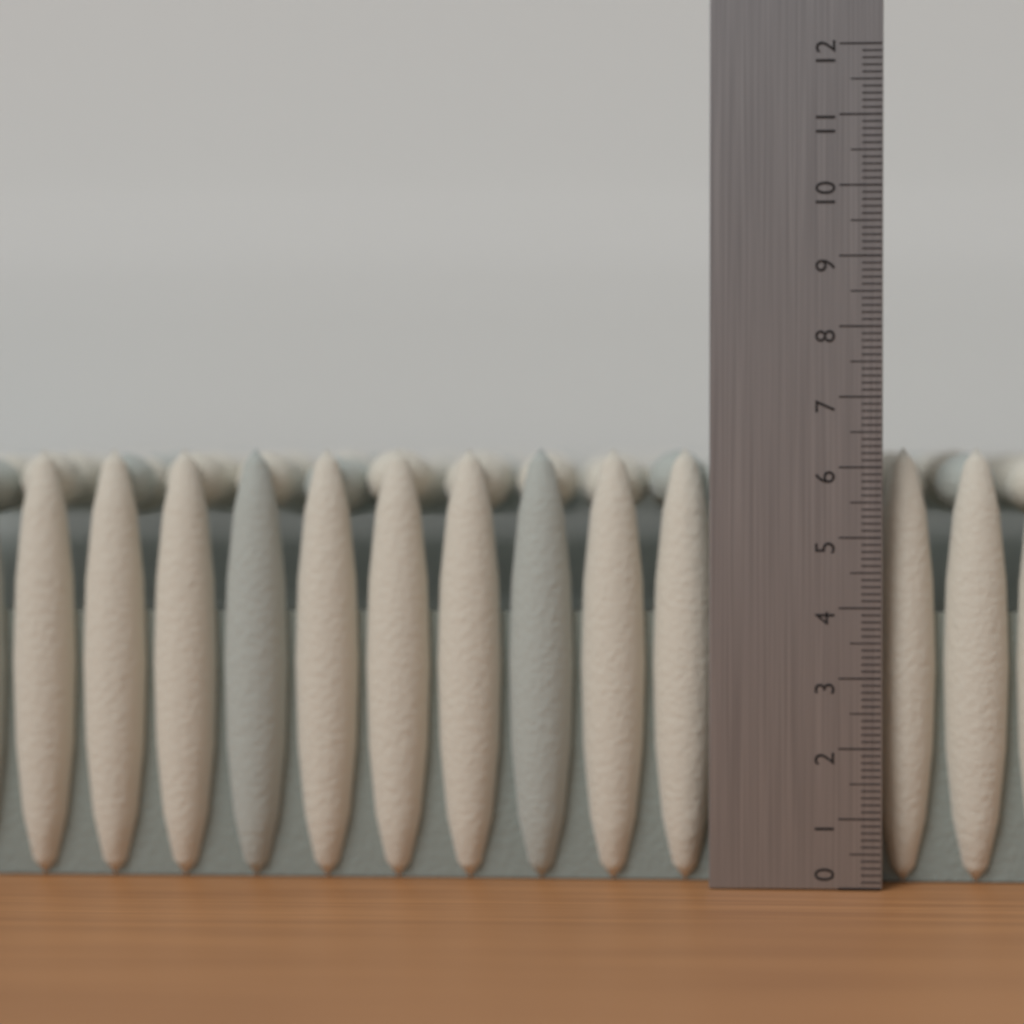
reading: 6.3 (no unit)
